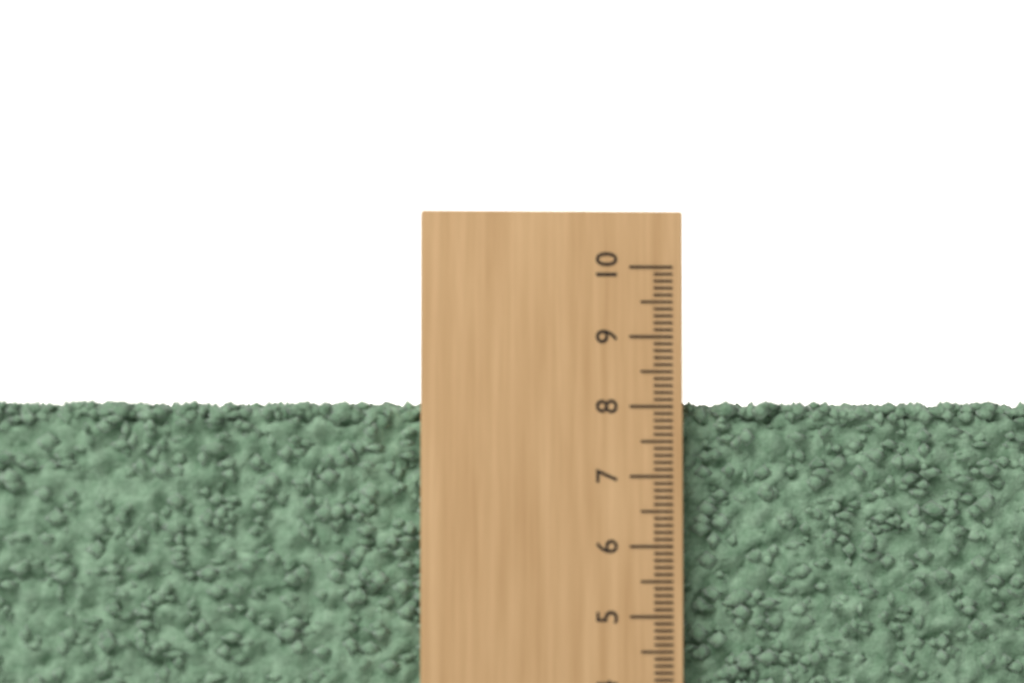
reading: 8.1 (no unit)
